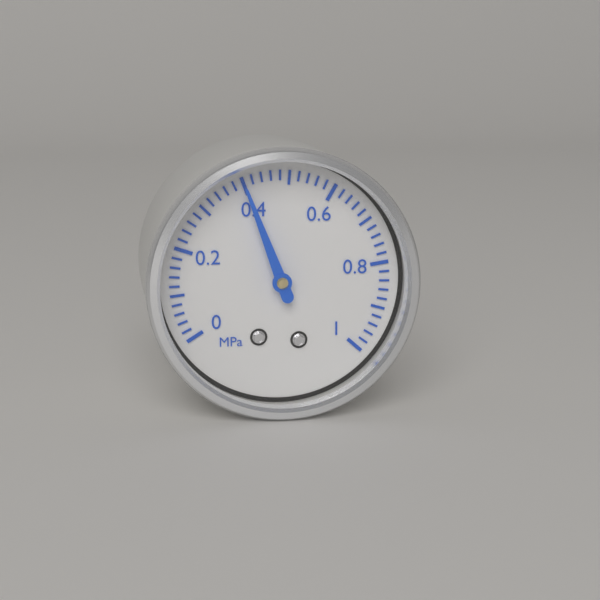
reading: 0.40 MPa
